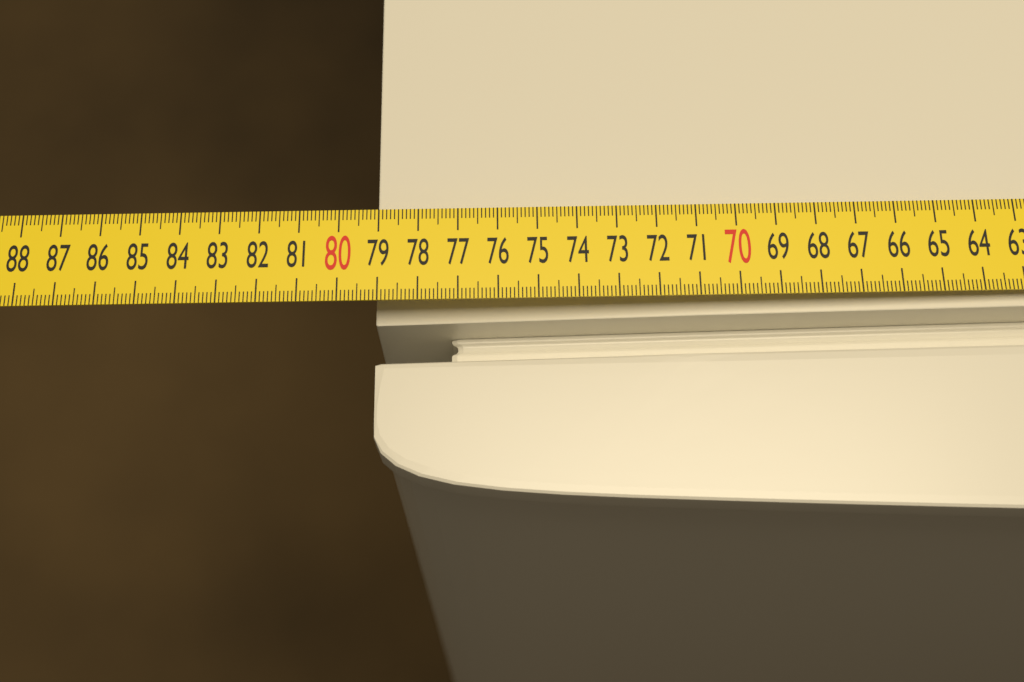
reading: 79.1 cm
